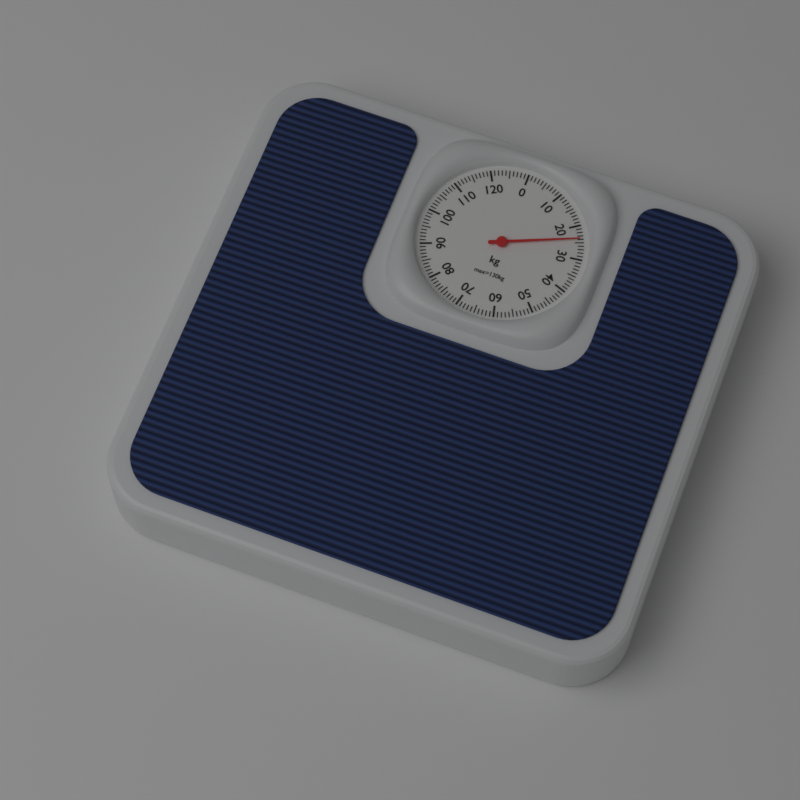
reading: 24 kg
